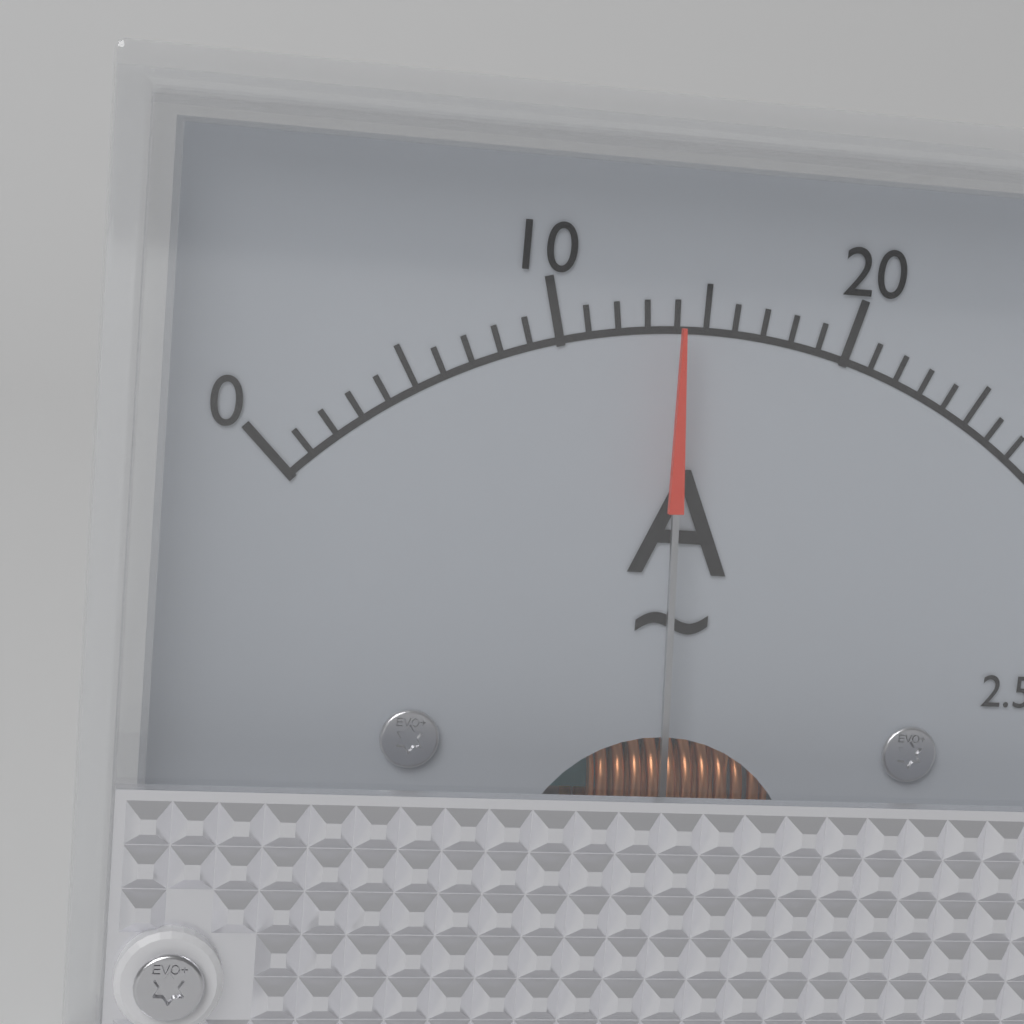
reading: 14 A
